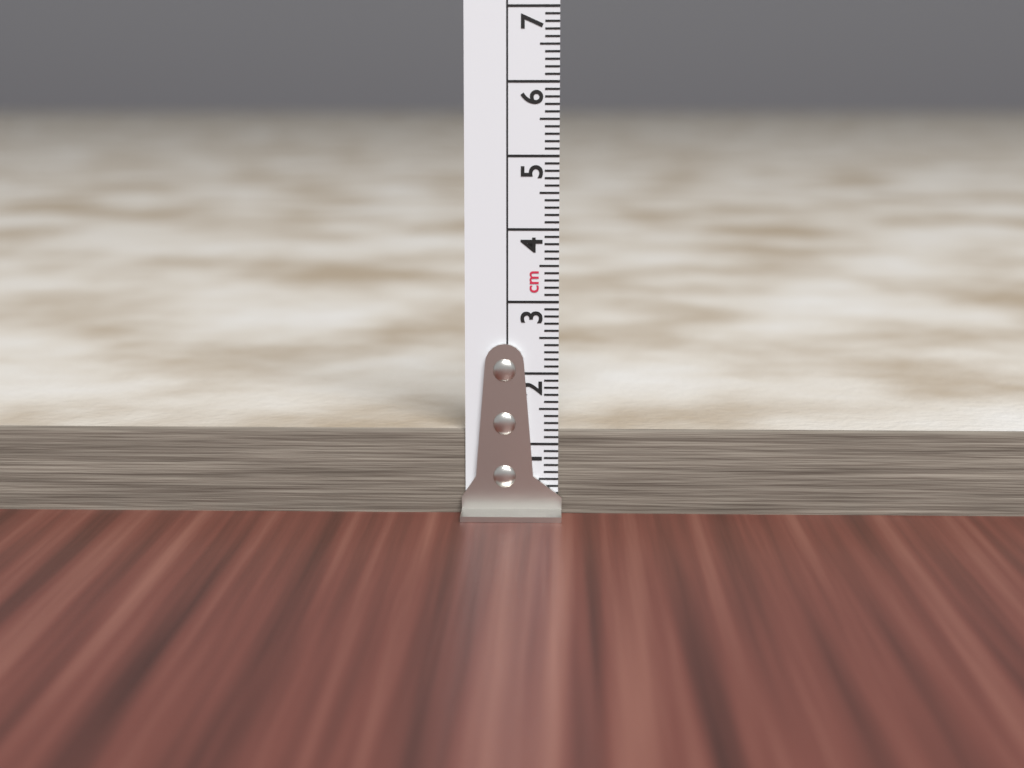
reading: 1.2 cm
